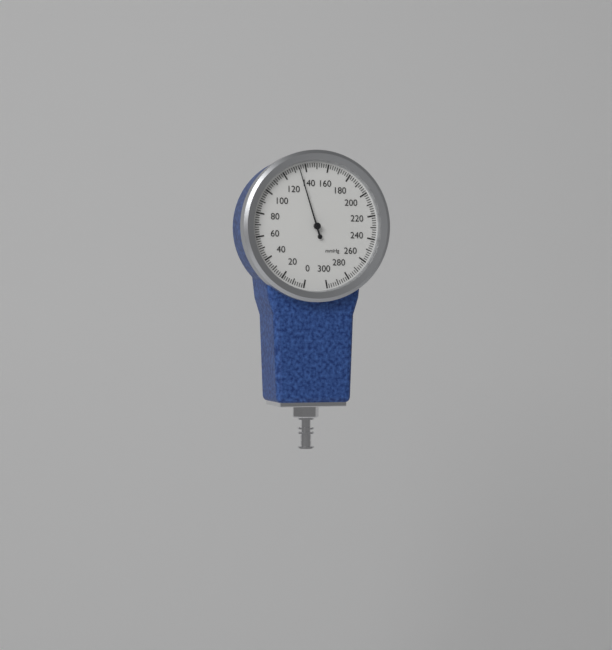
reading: 134 mmHg
